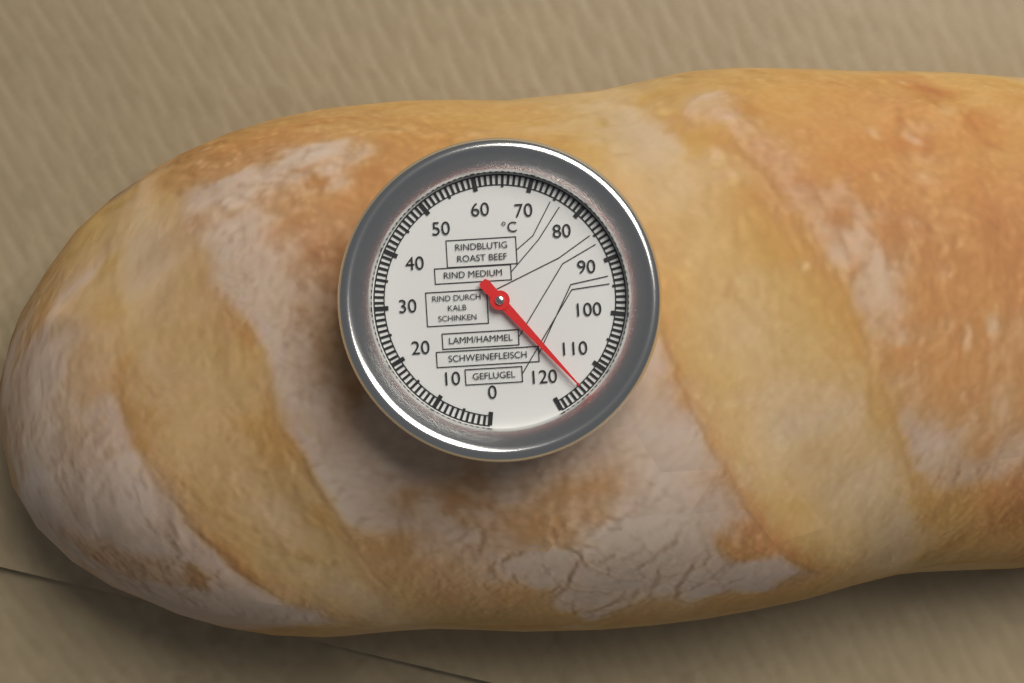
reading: 115 °C
